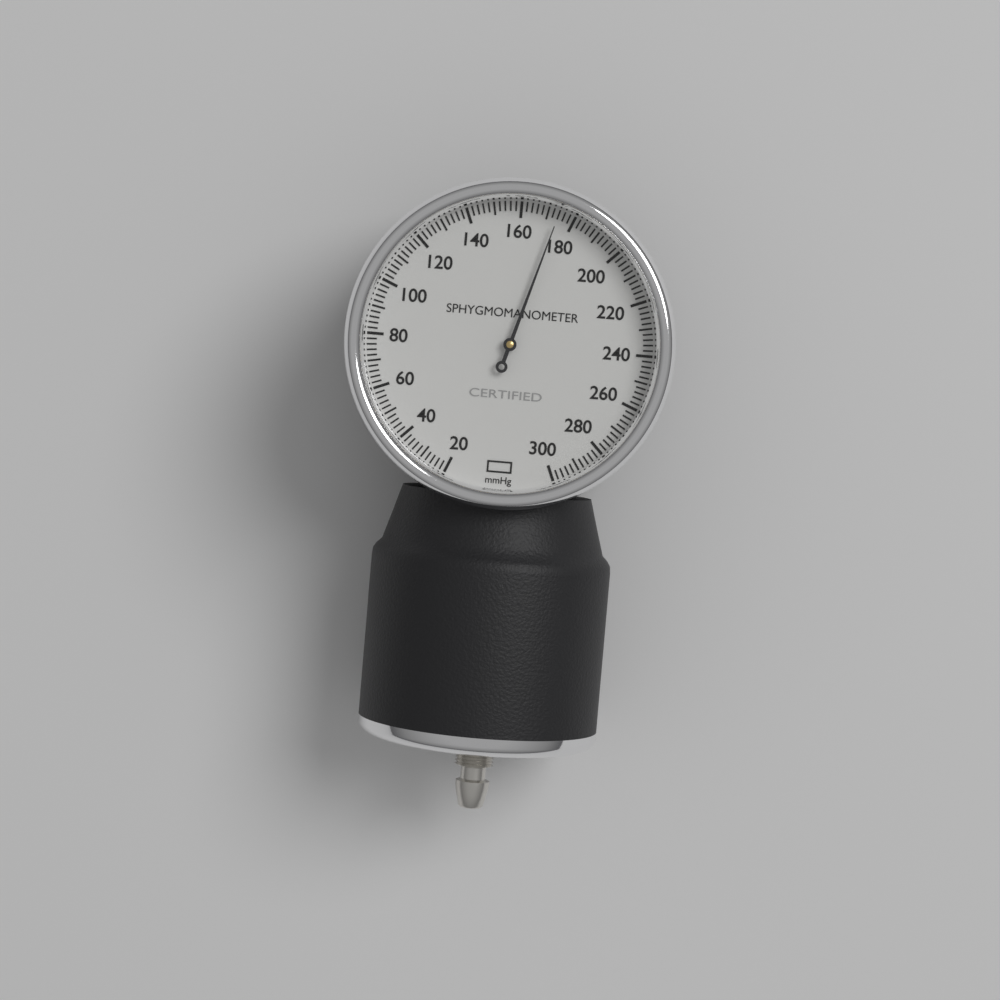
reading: 174 mmHg
